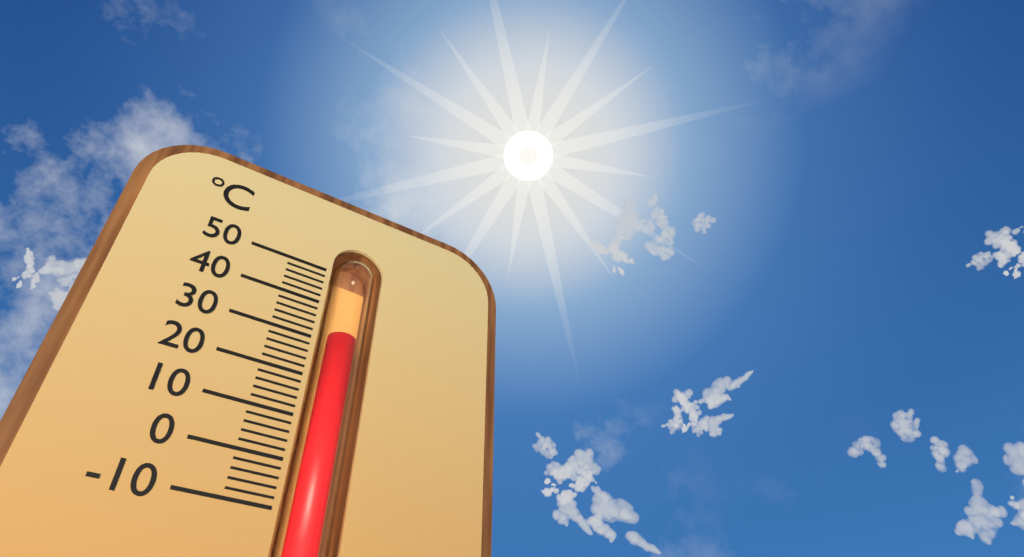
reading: 34 °C
